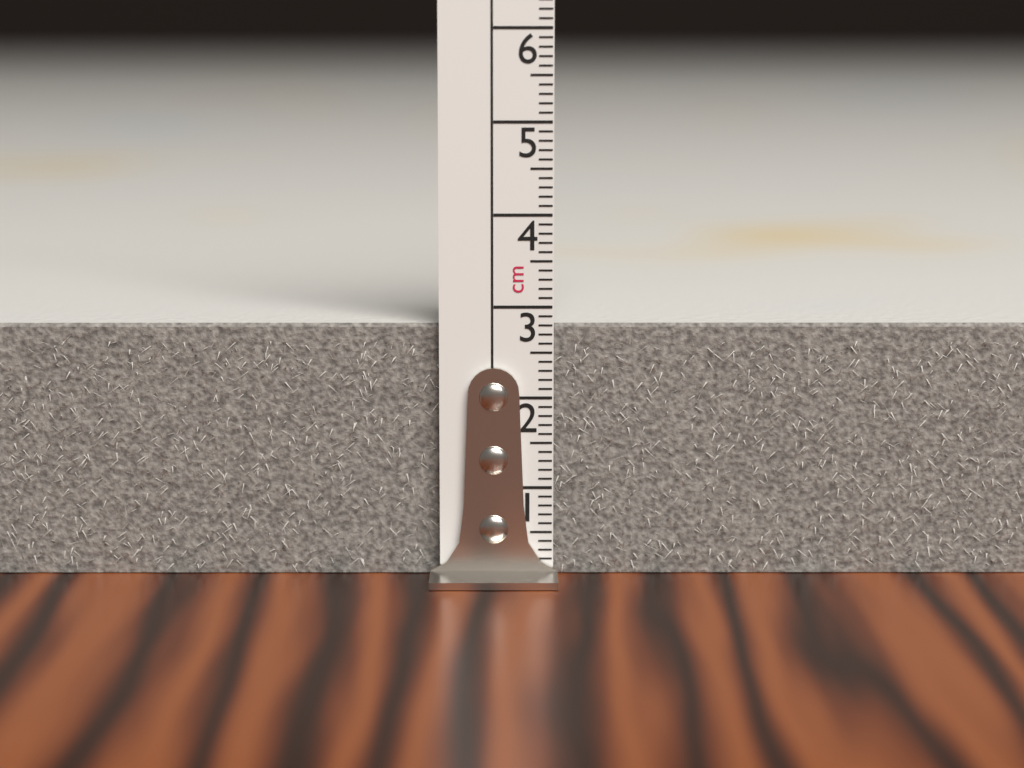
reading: 2.8 cm
